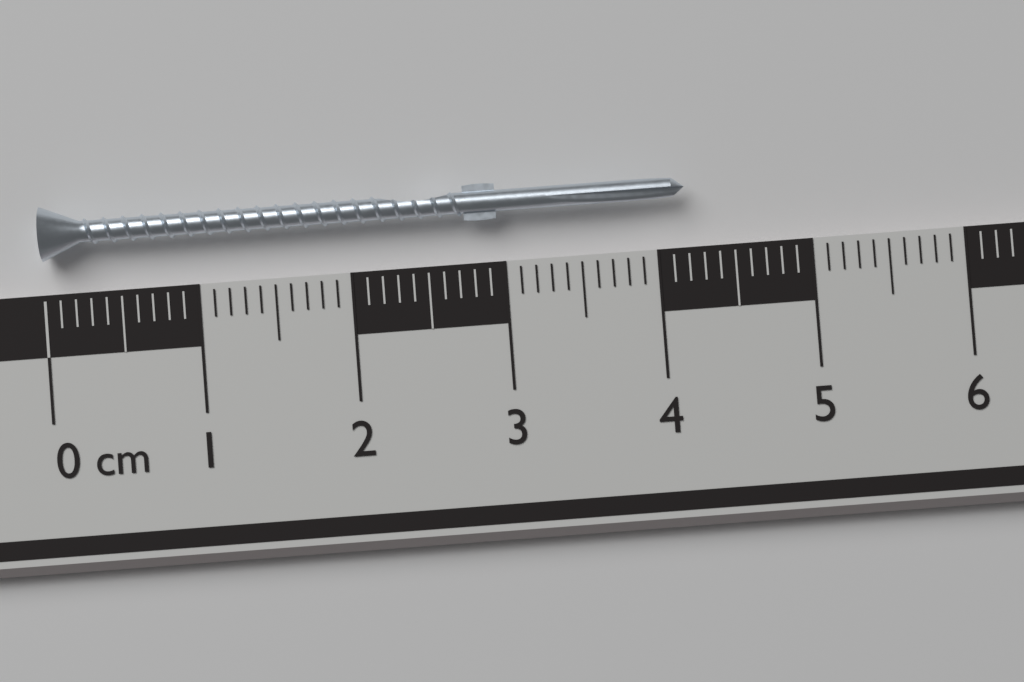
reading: 4.2 cm
